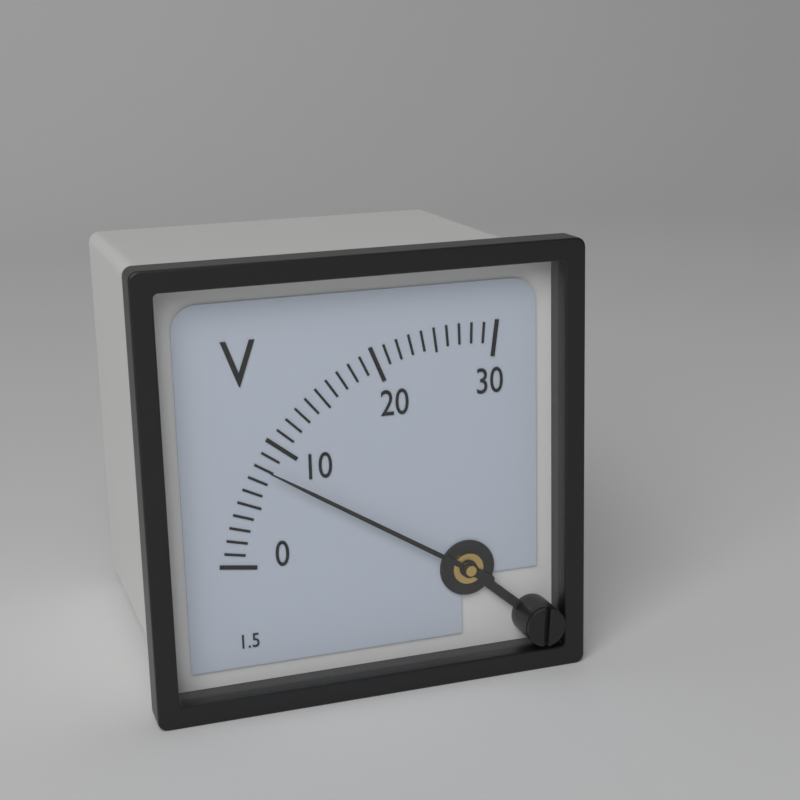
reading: 8 V
